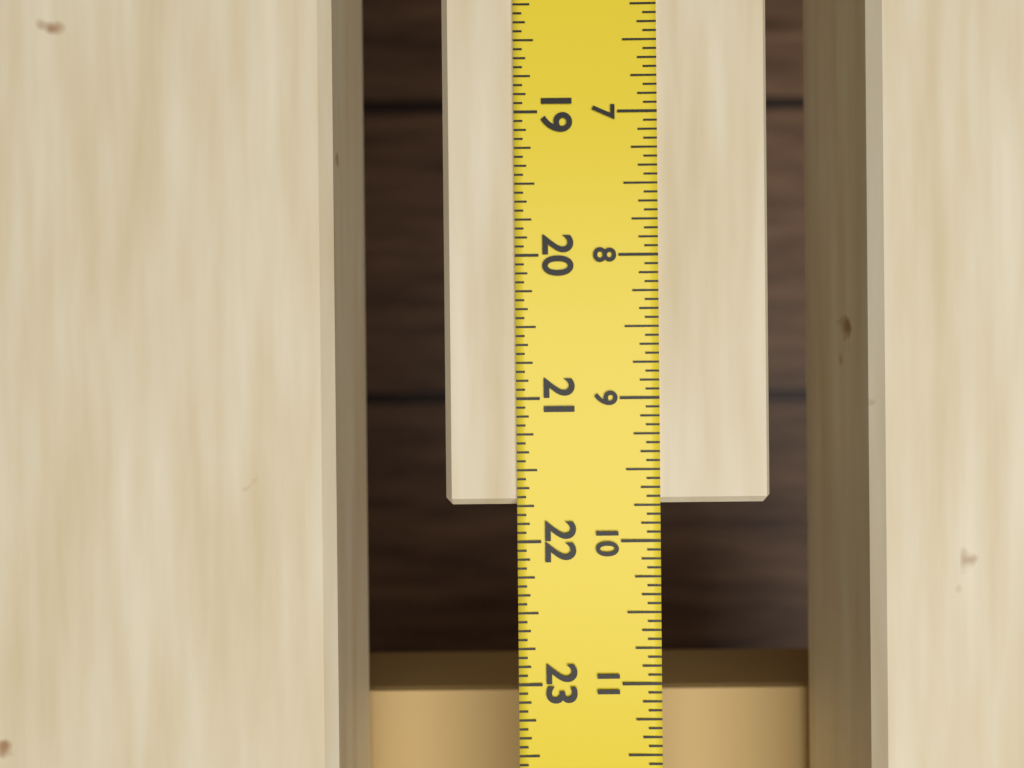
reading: 21.7500 in
